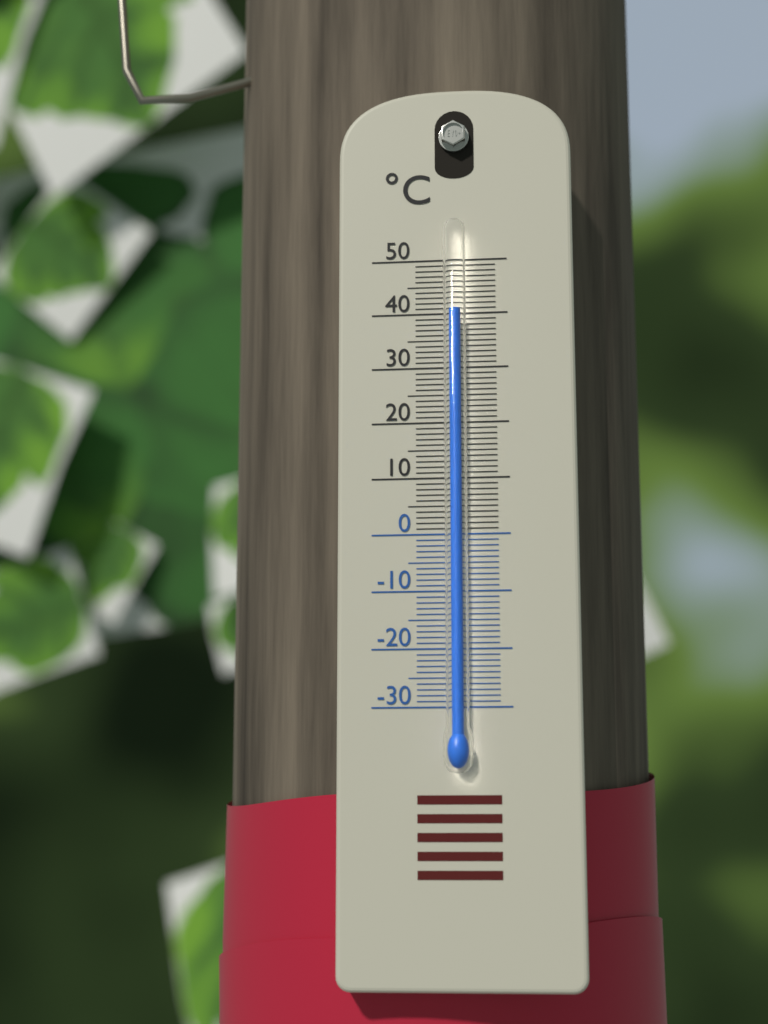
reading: 40 °C
